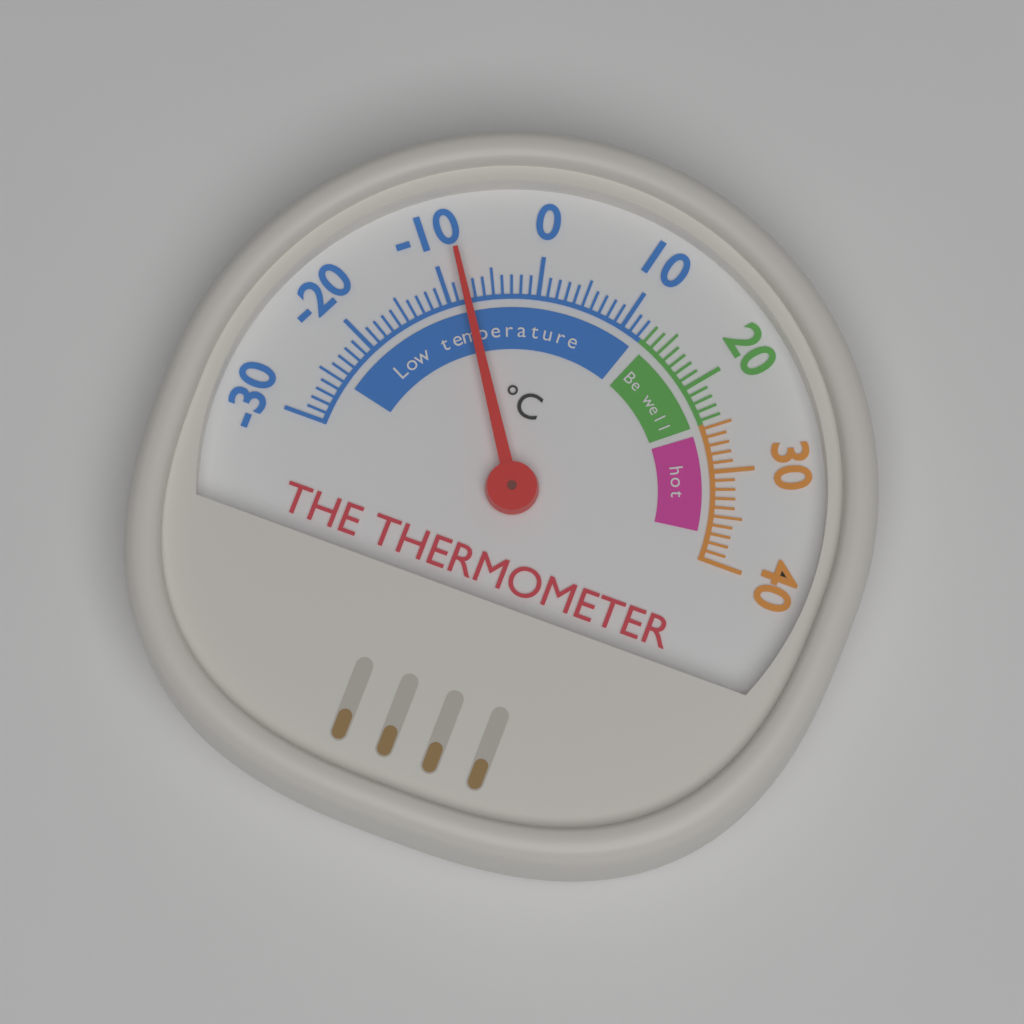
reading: -8 °C
